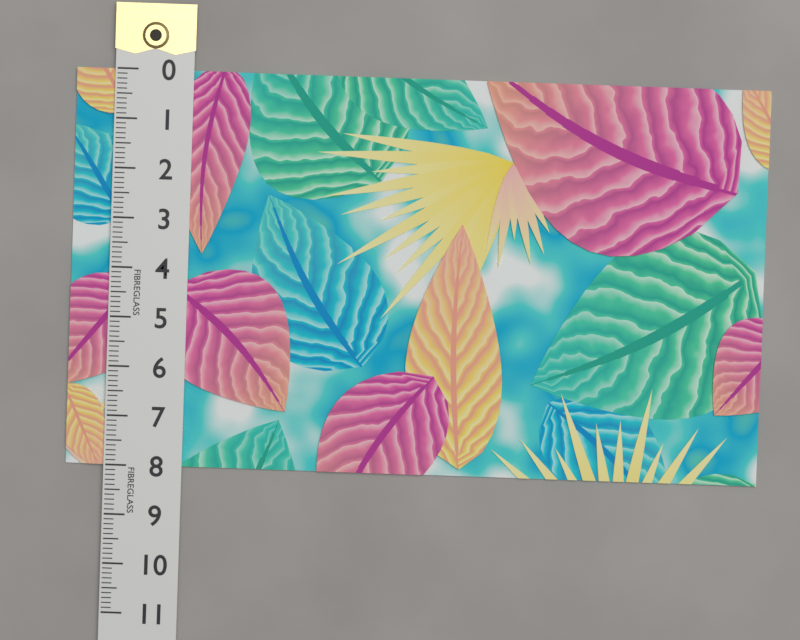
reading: 8.0 (no unit)
